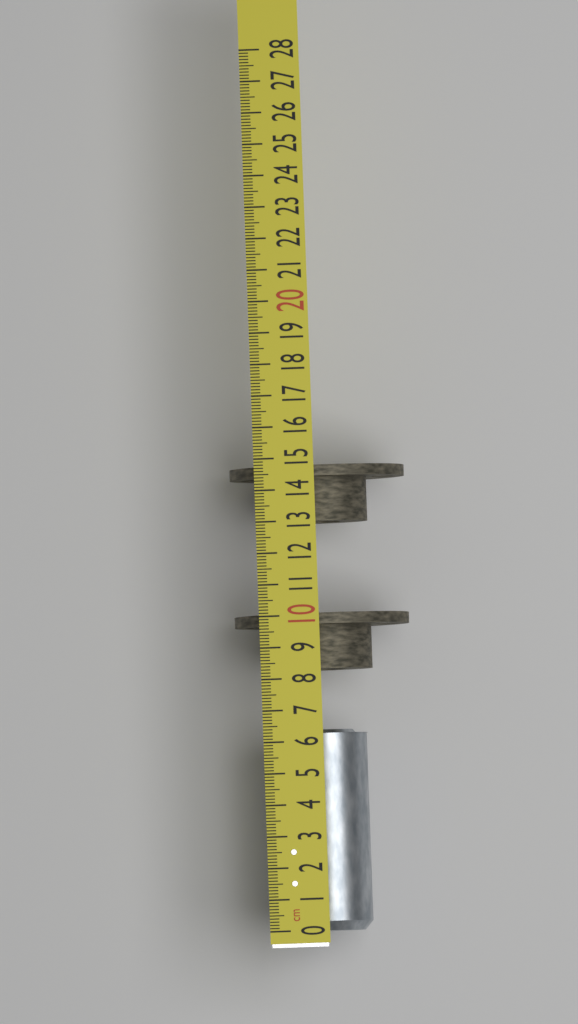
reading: 6.4 cm
